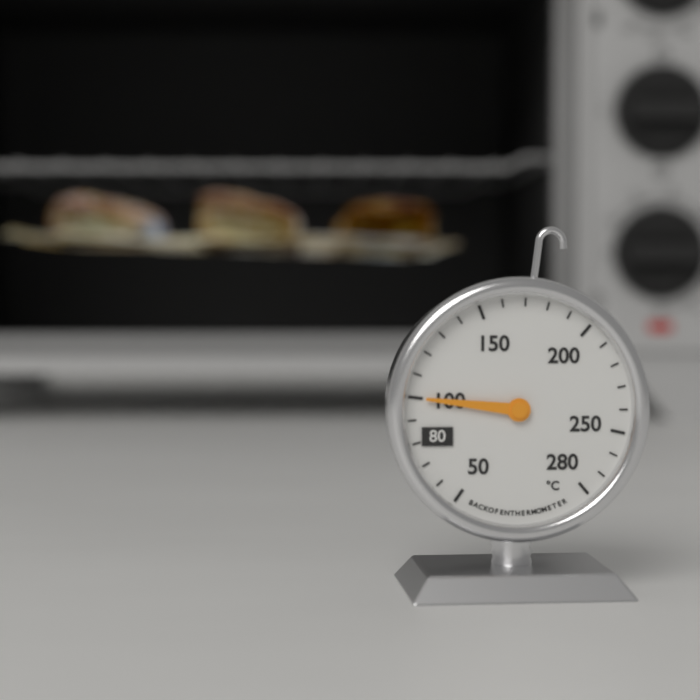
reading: 100 °C
